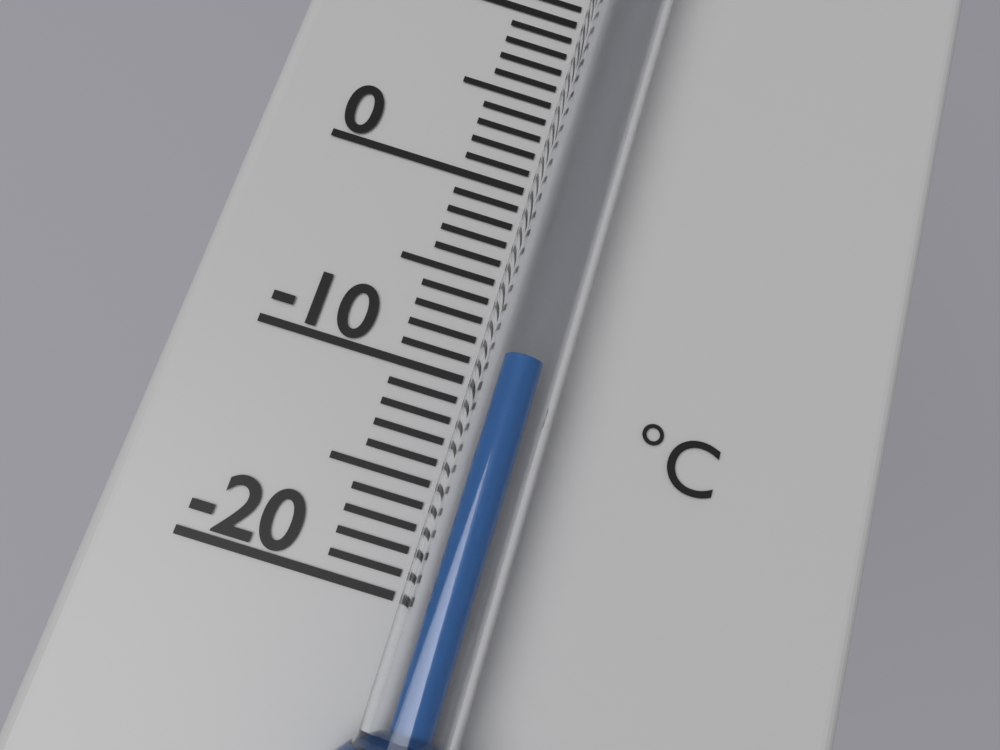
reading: -9 °C
